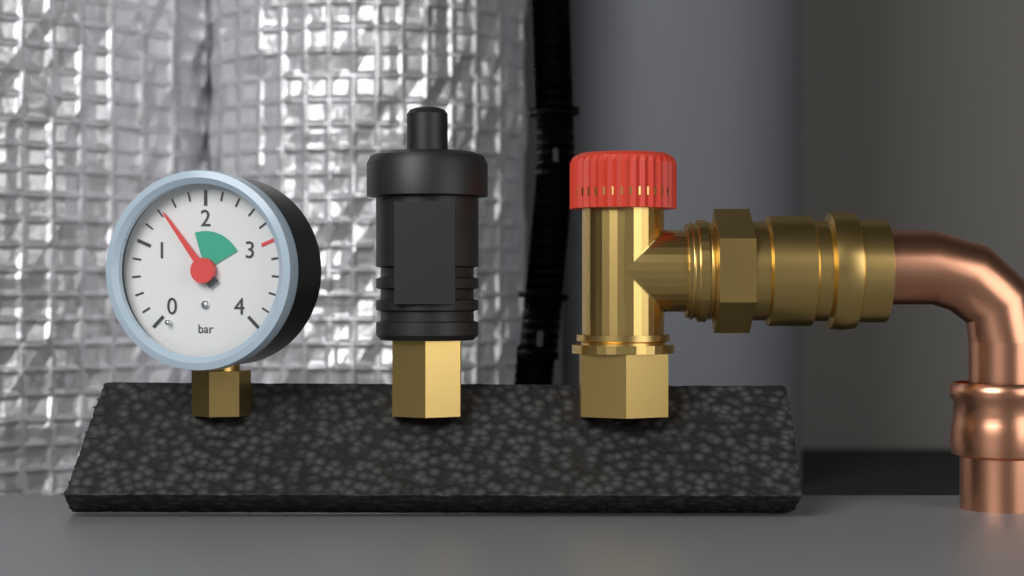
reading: 1.45 bar
